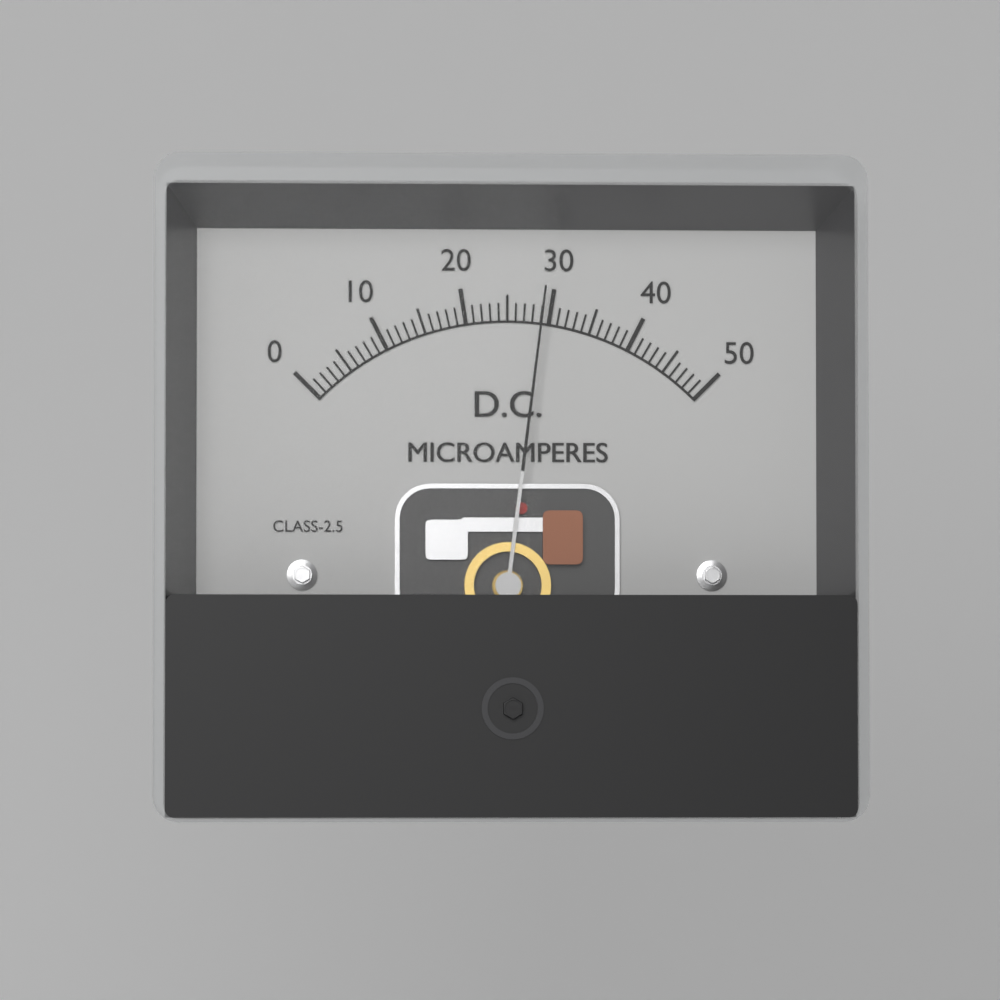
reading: 29 µA
